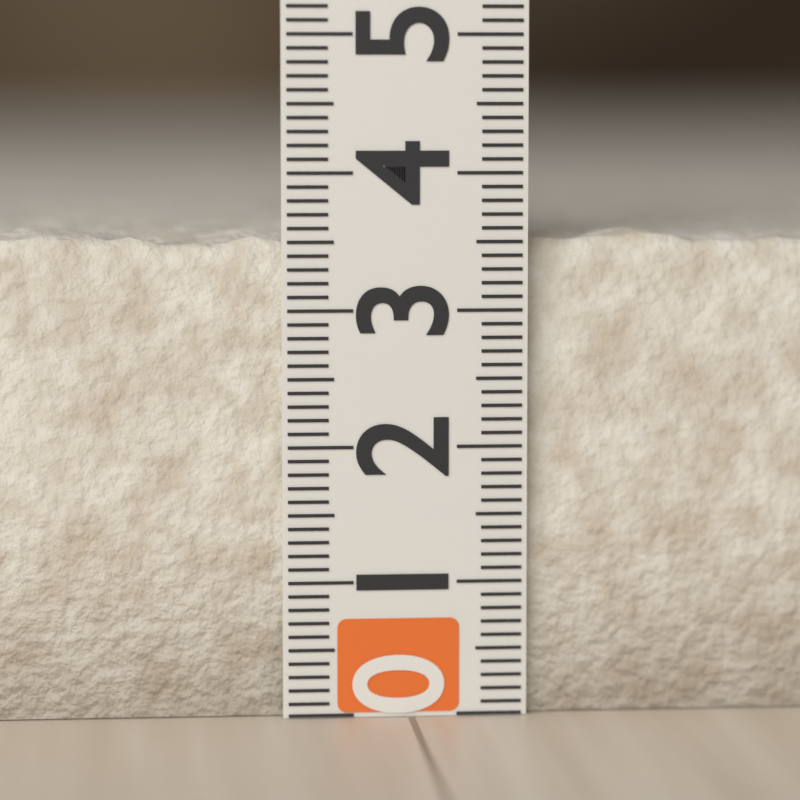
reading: 3.6 (no unit)
